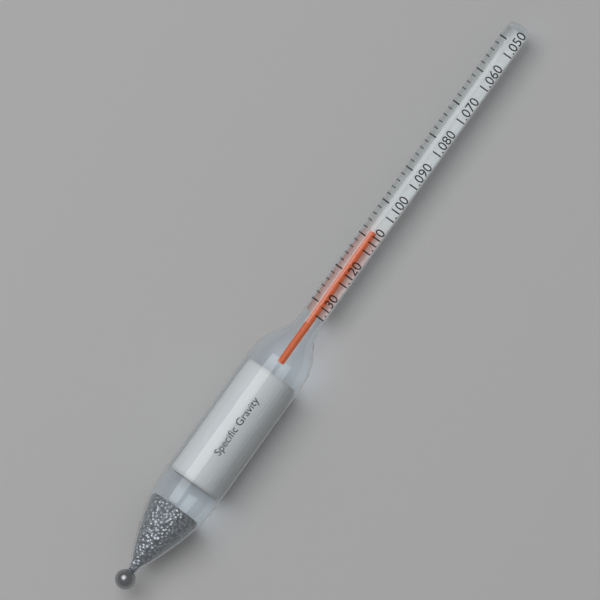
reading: 1.108 (no unit)
